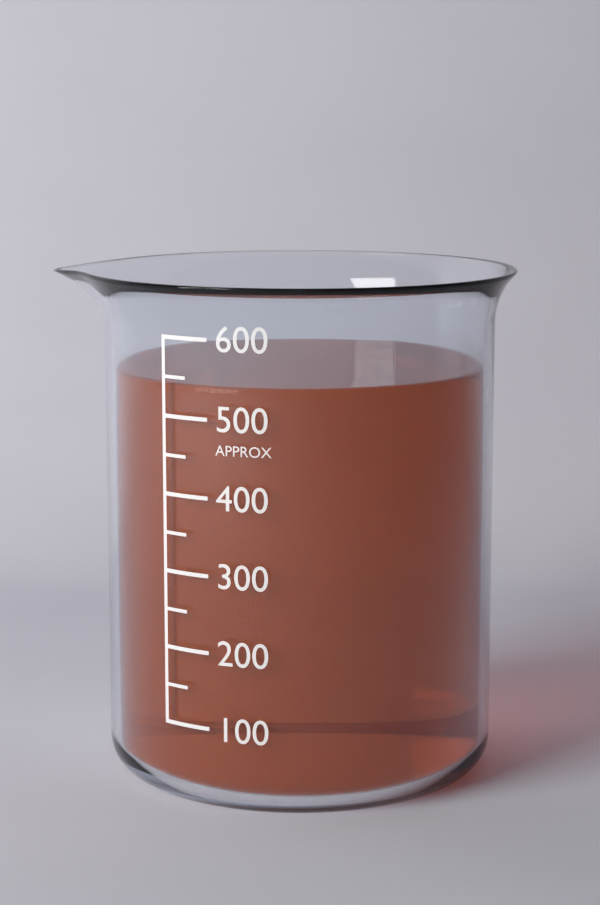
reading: 540 (no unit)
